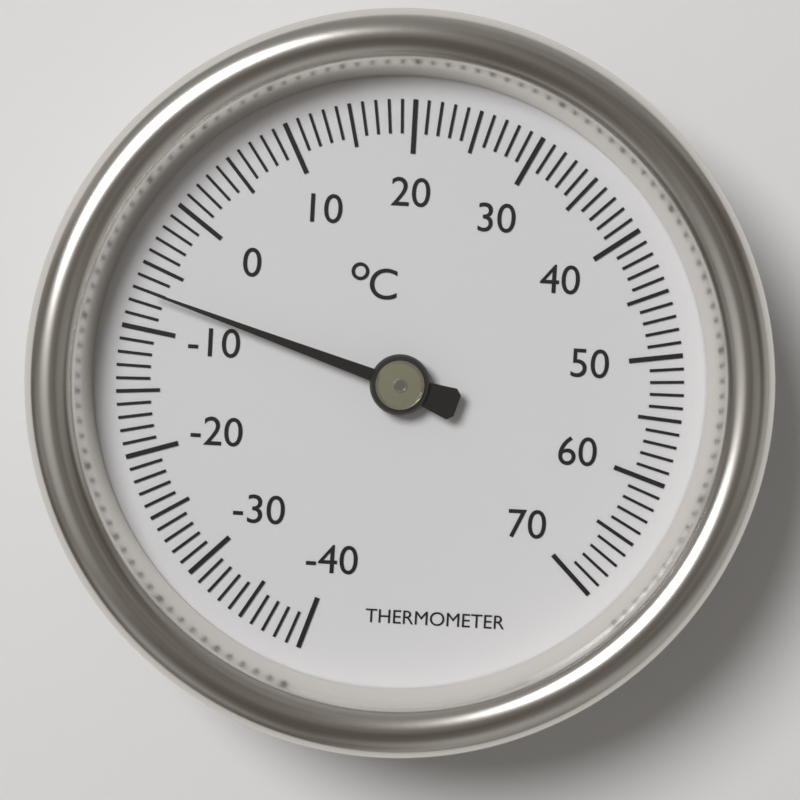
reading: -7 °C
